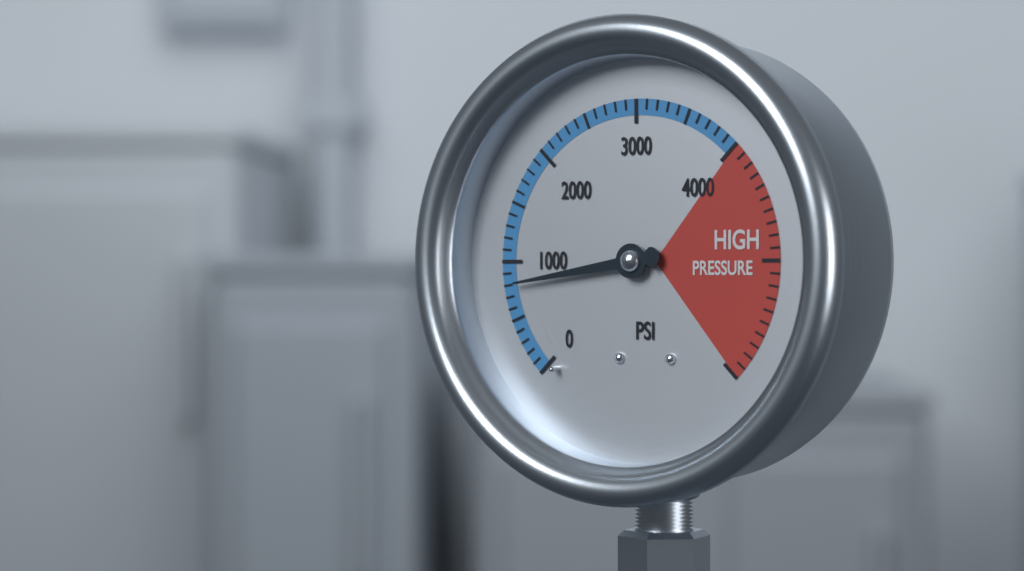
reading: 800 psi
